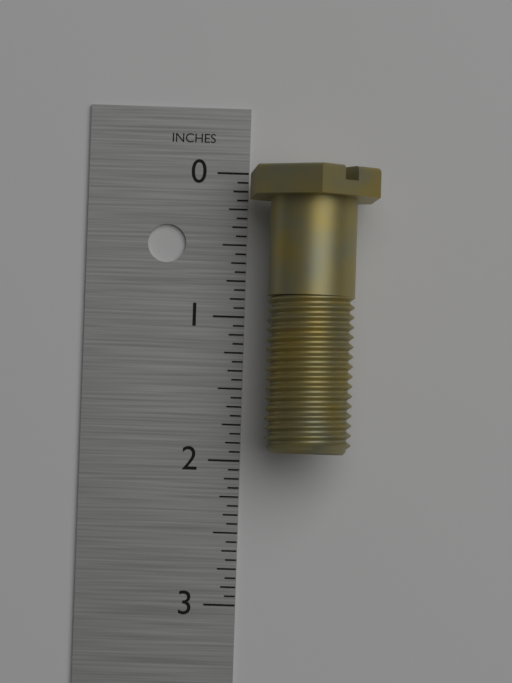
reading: 1.9375 in
